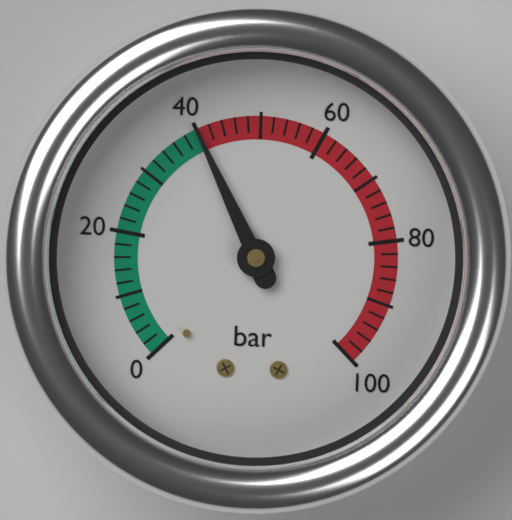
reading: 40 bar
